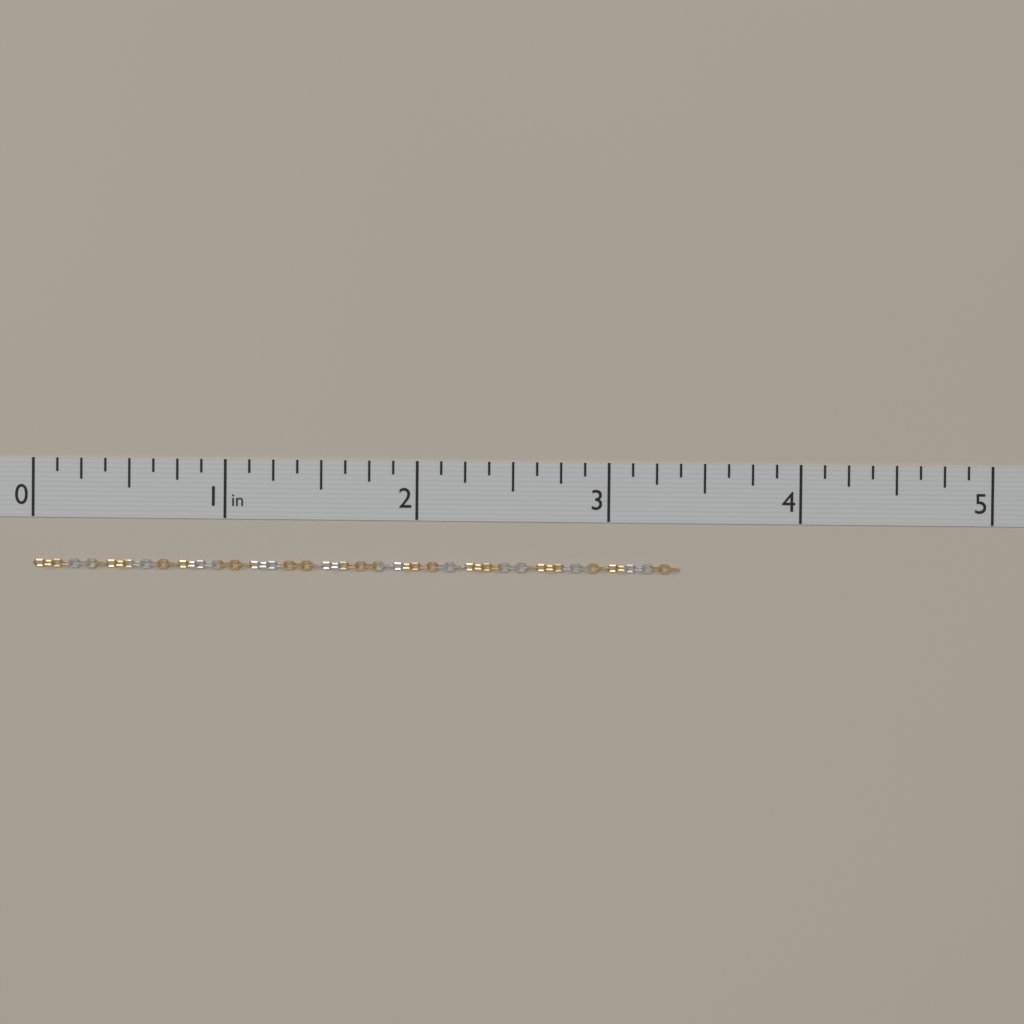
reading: 3.375 in
